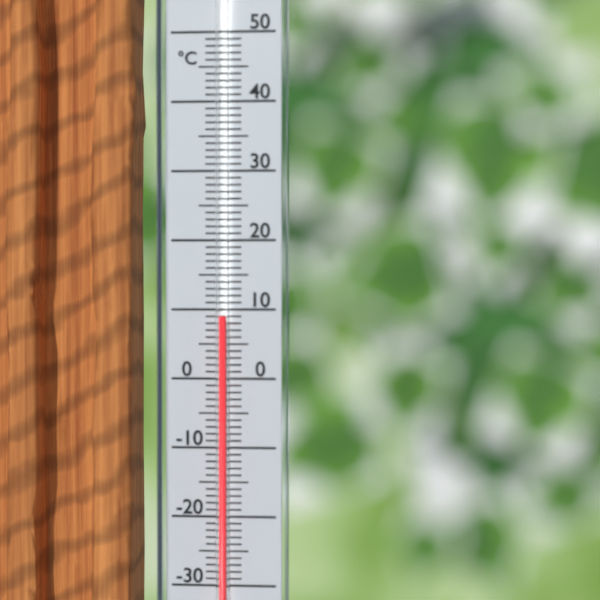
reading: 9 °C
